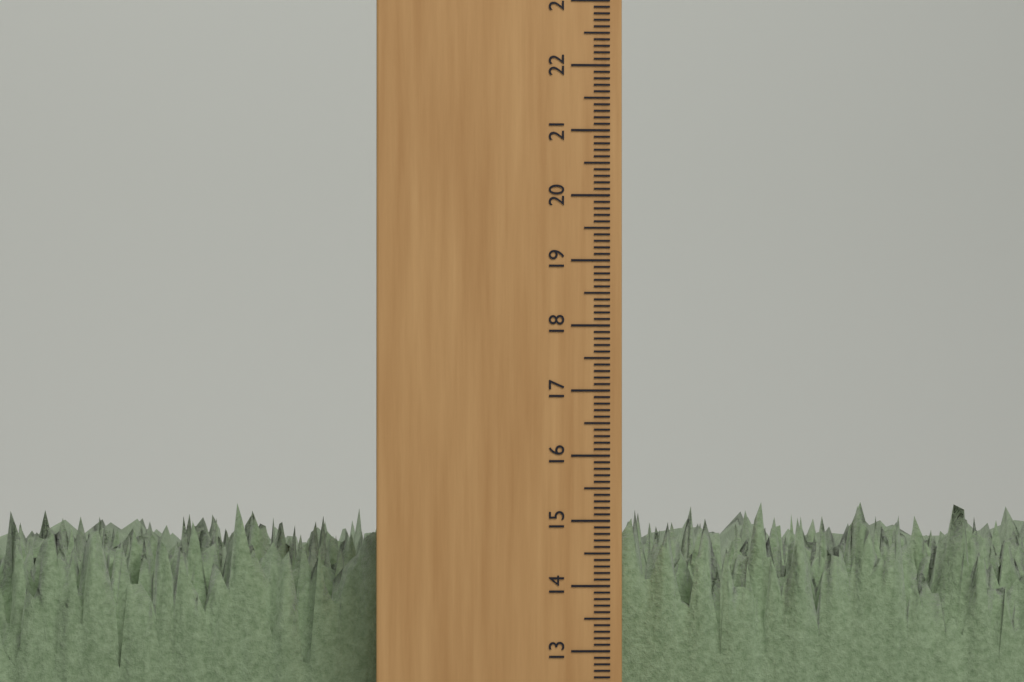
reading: 15.3 cm
